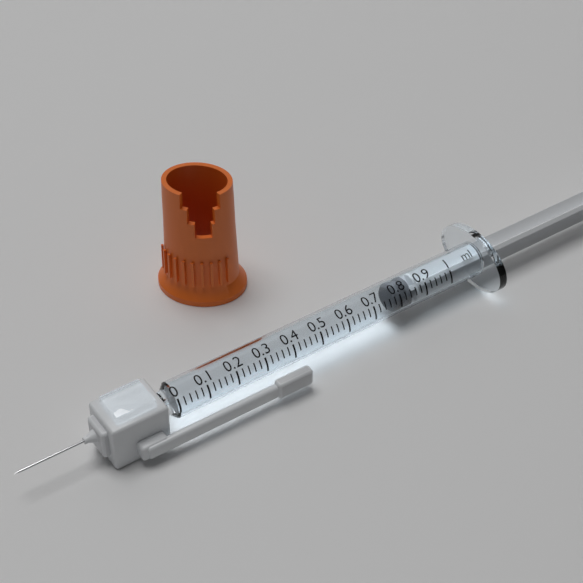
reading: 0.78 ml
